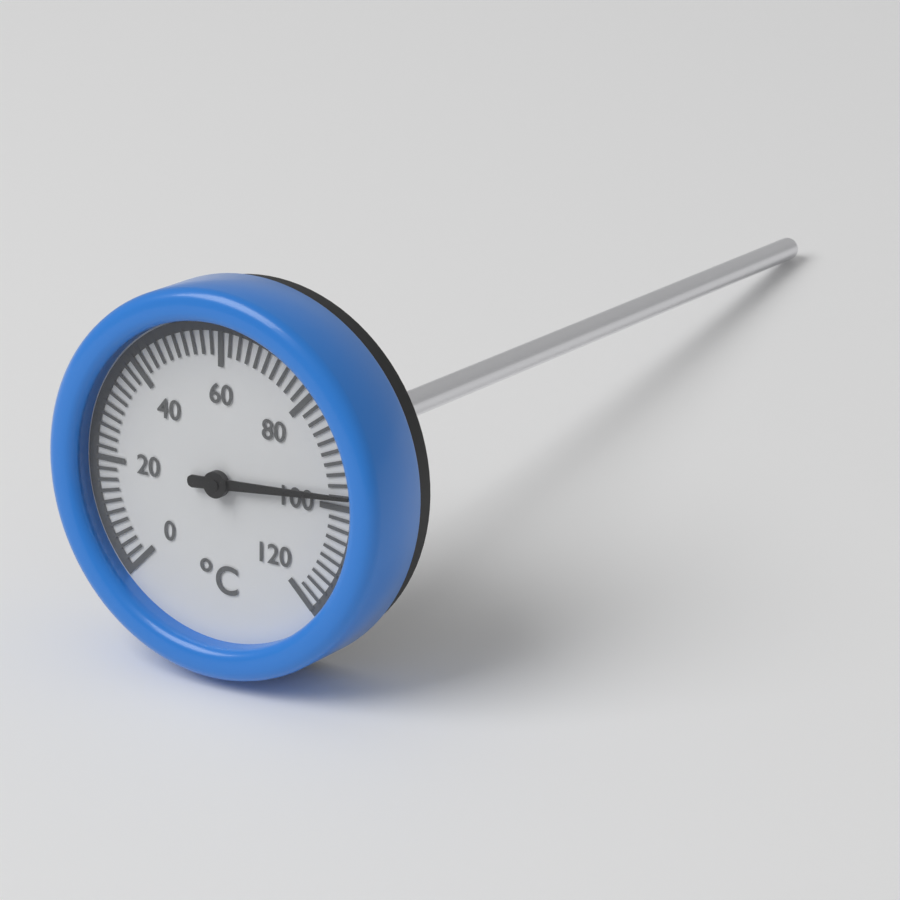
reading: 98 °C
